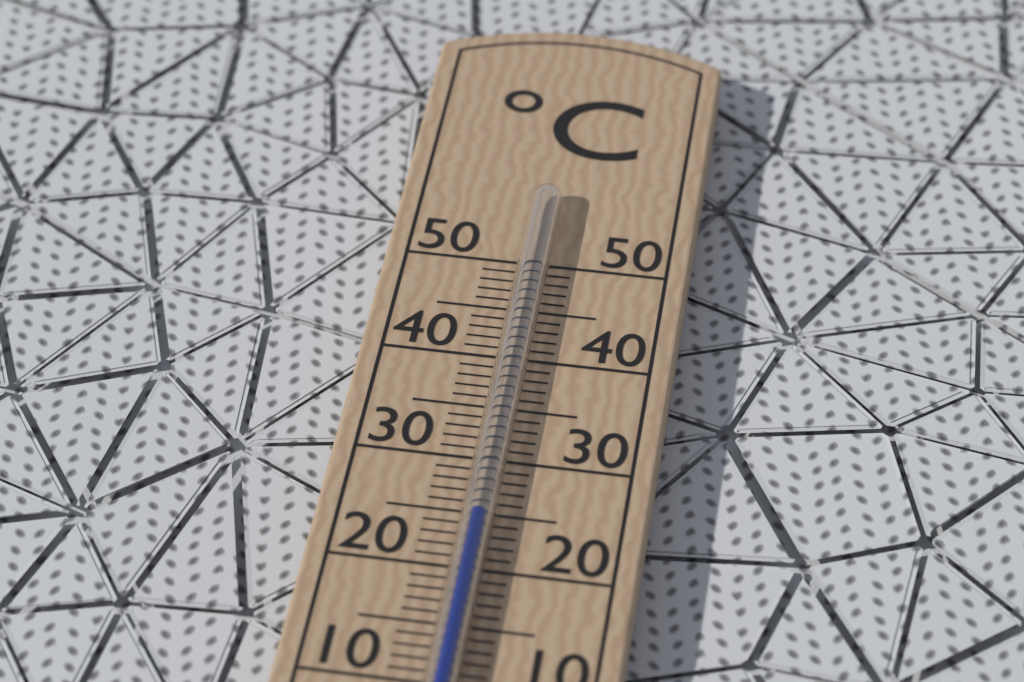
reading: 24 °C
